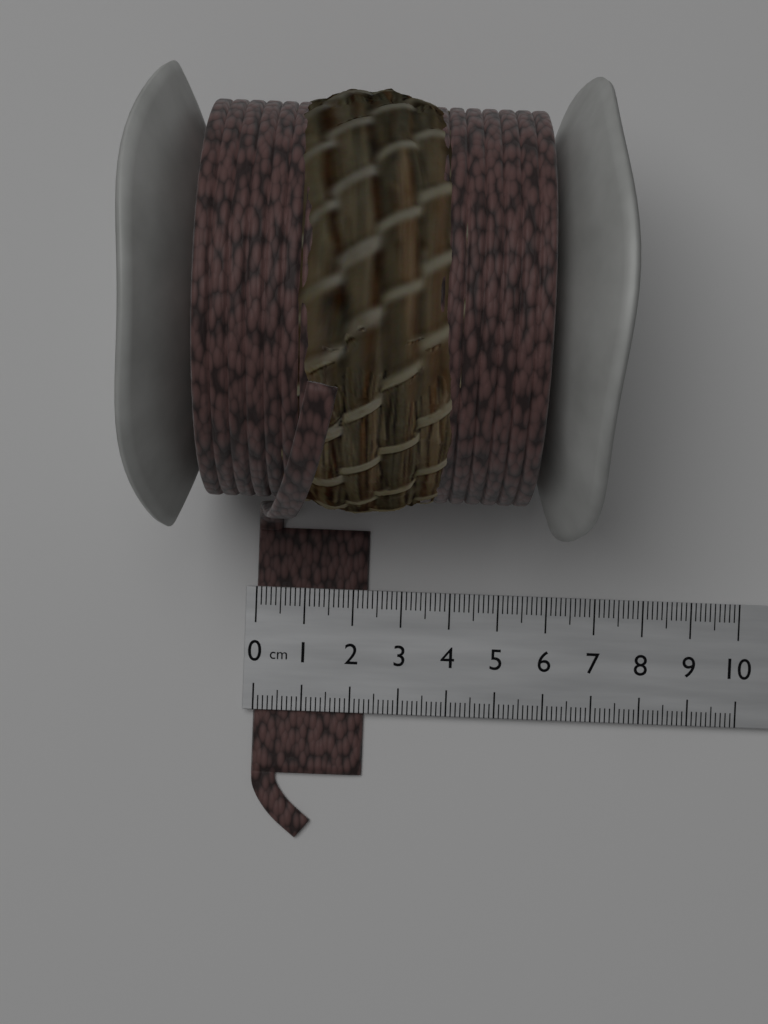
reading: 2.3 cm
